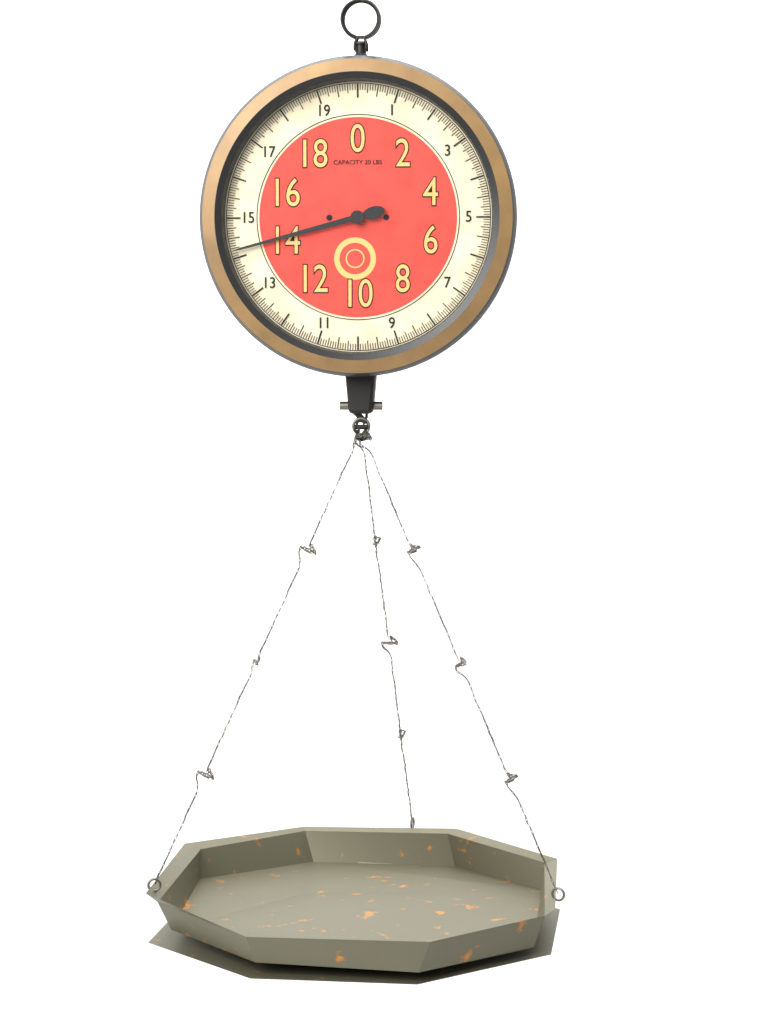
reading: 14.1875 lbs
